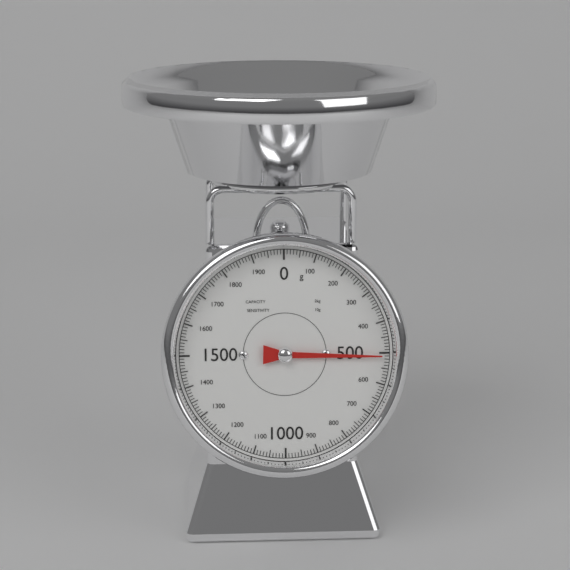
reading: 510 g
